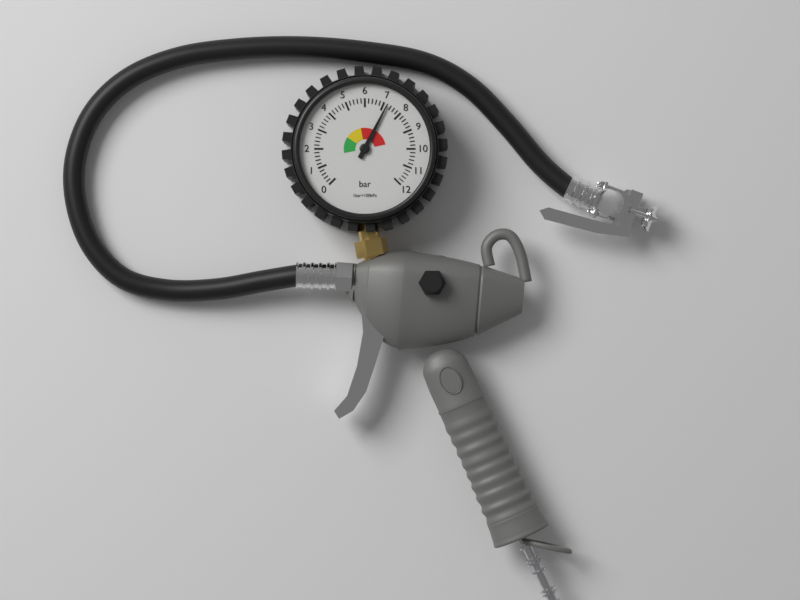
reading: 7.2 bar
